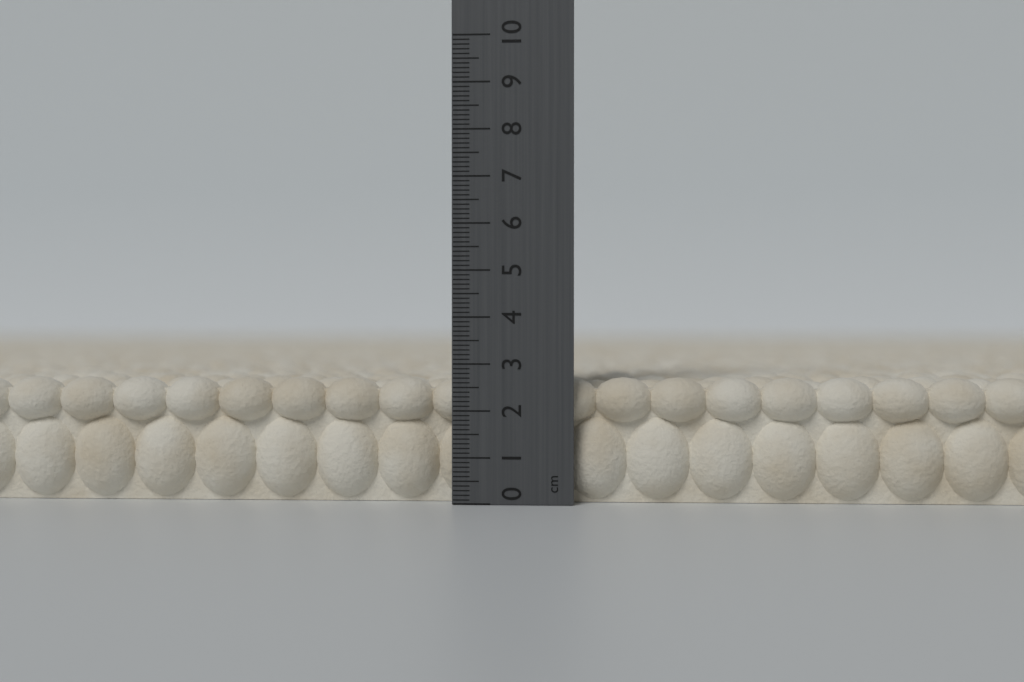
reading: 2.7 cm
